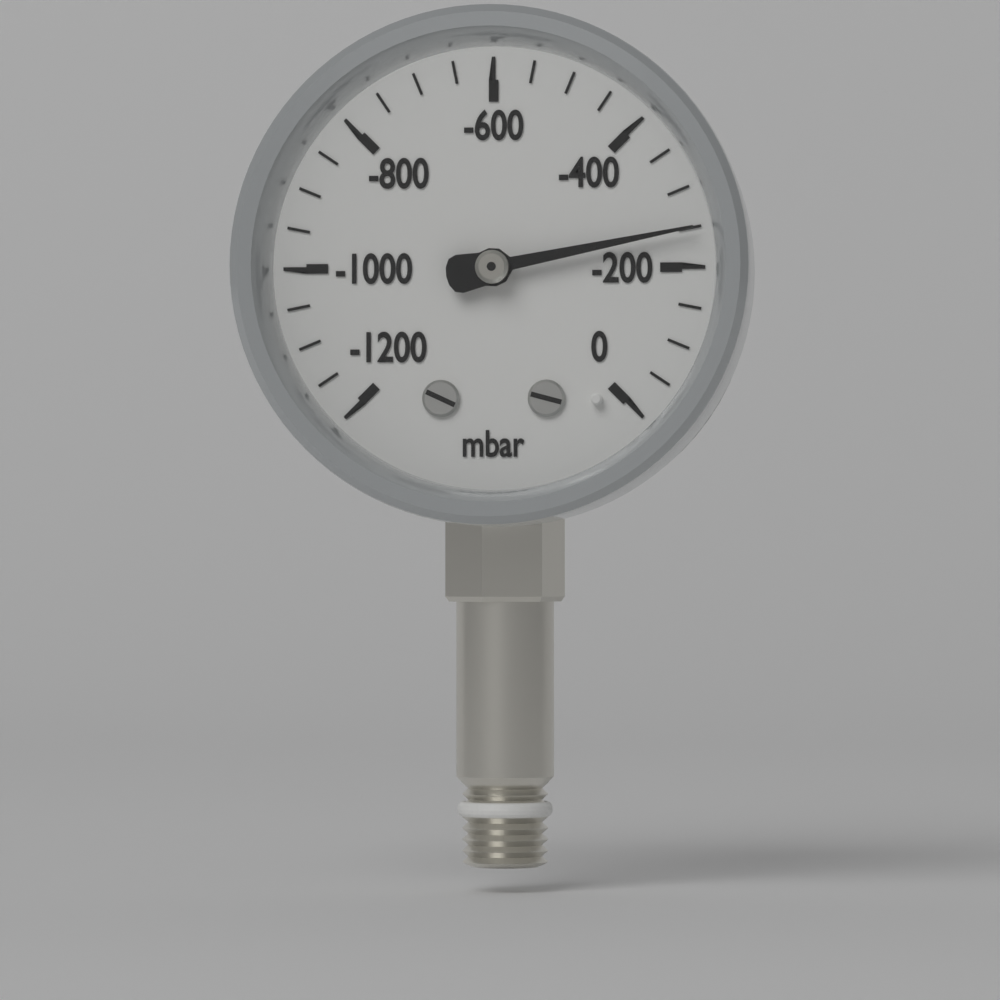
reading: -250 mbar
